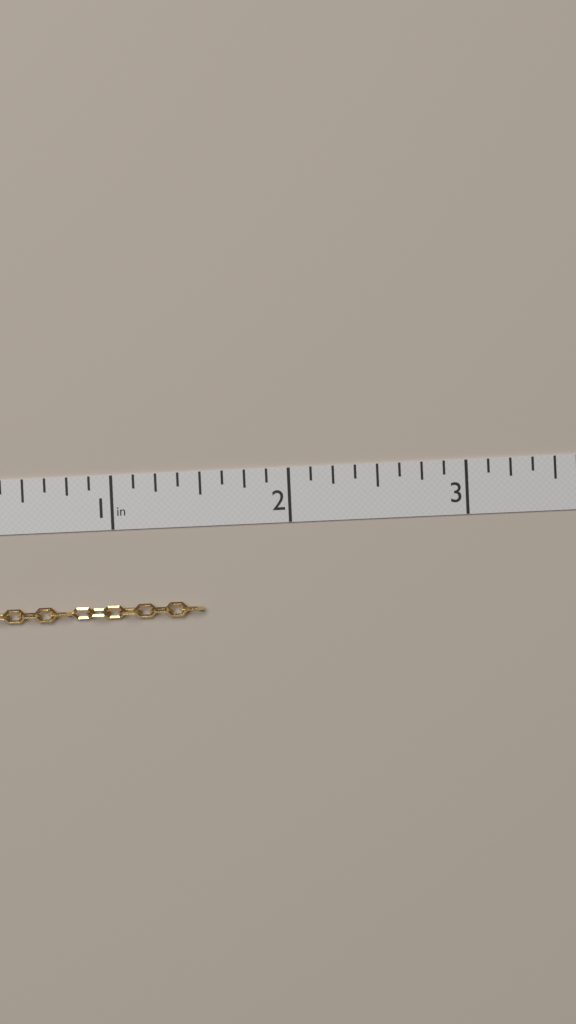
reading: 1.500 in
